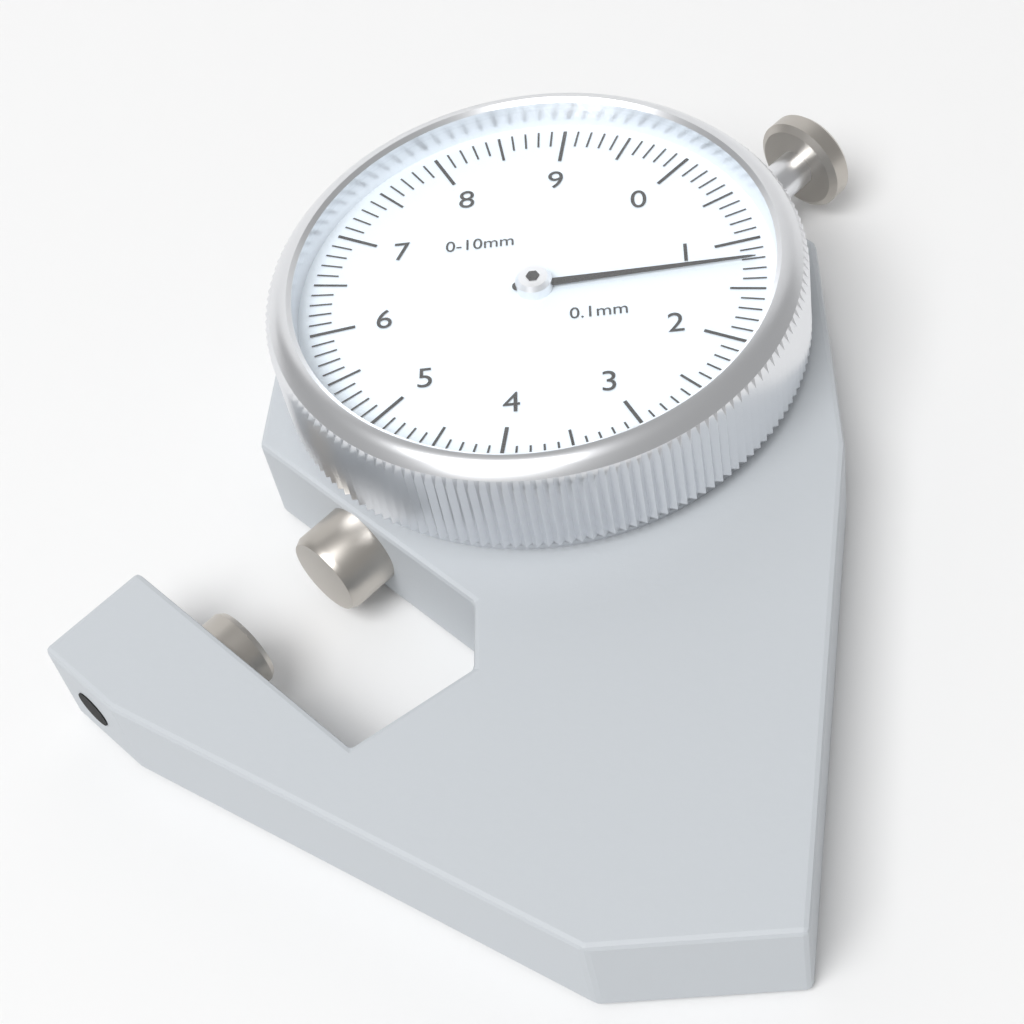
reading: 1.2 mm
